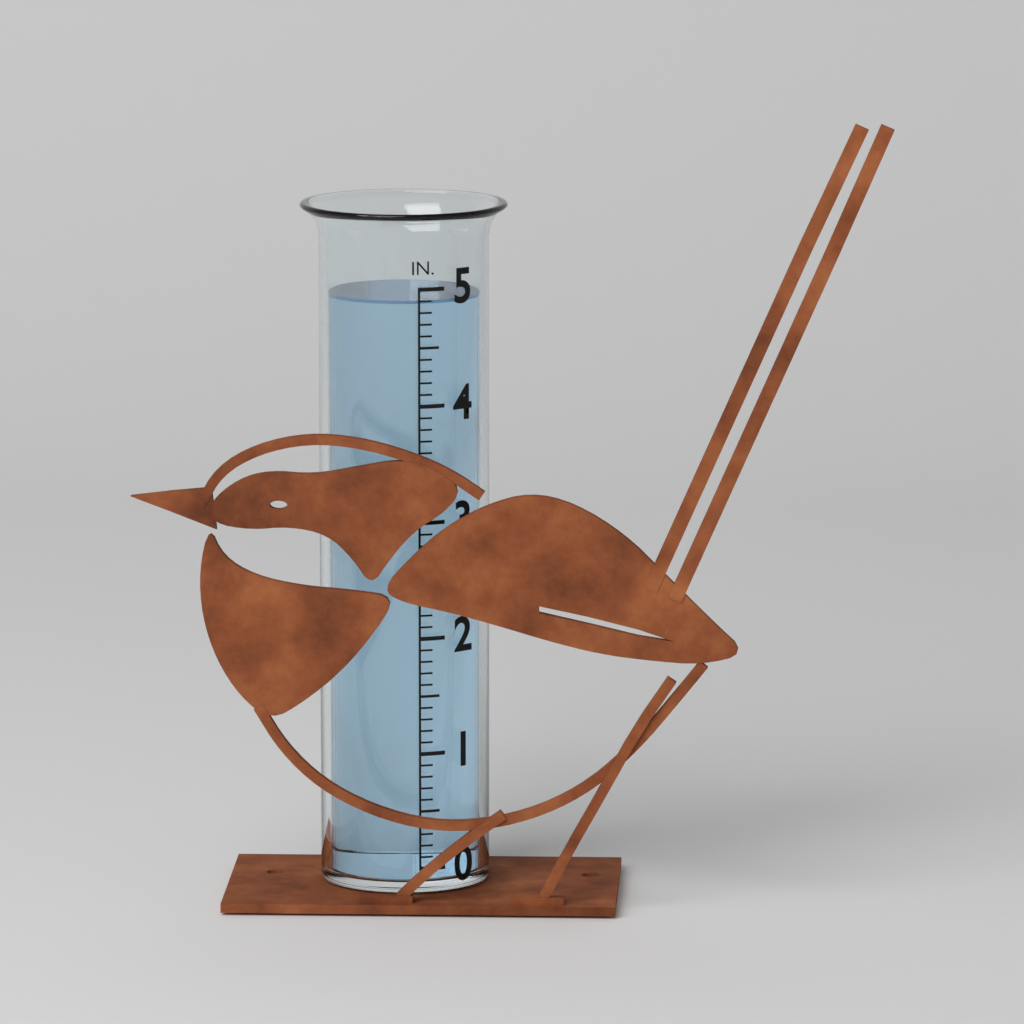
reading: 4.9 in
